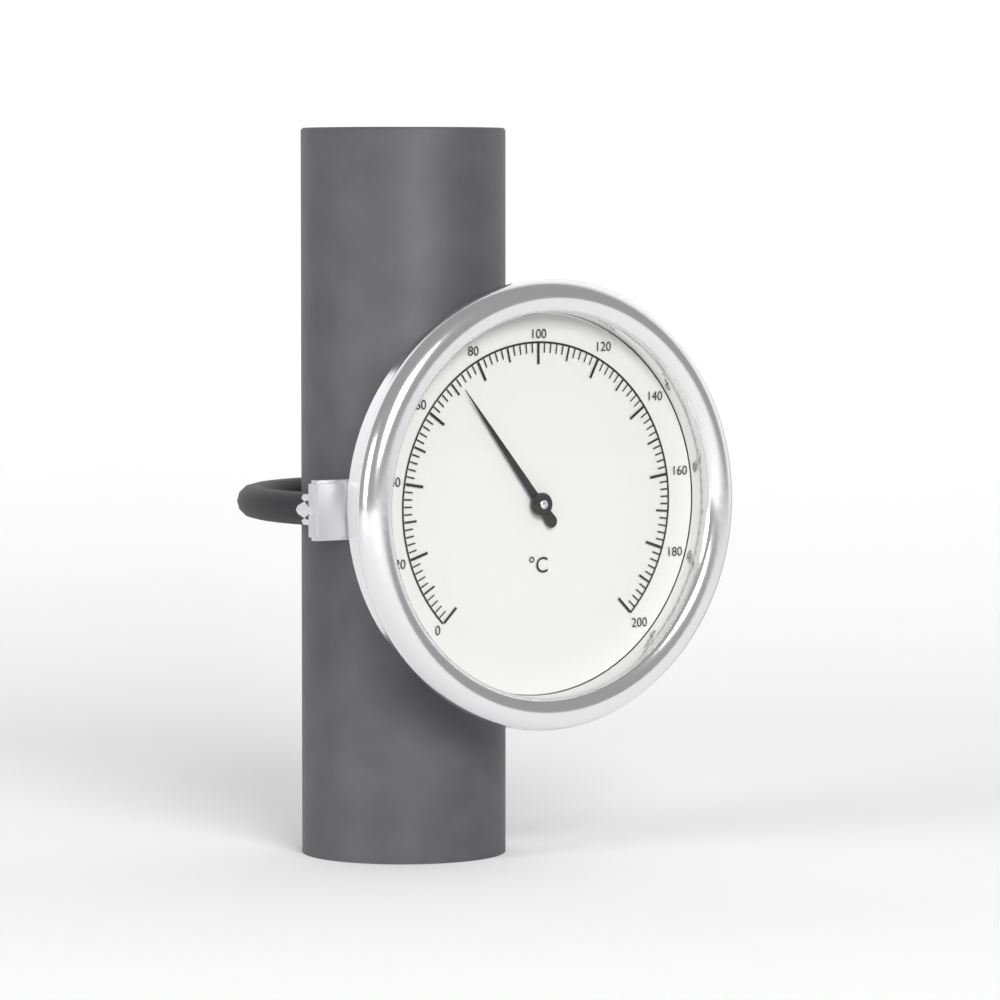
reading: 72 °C
